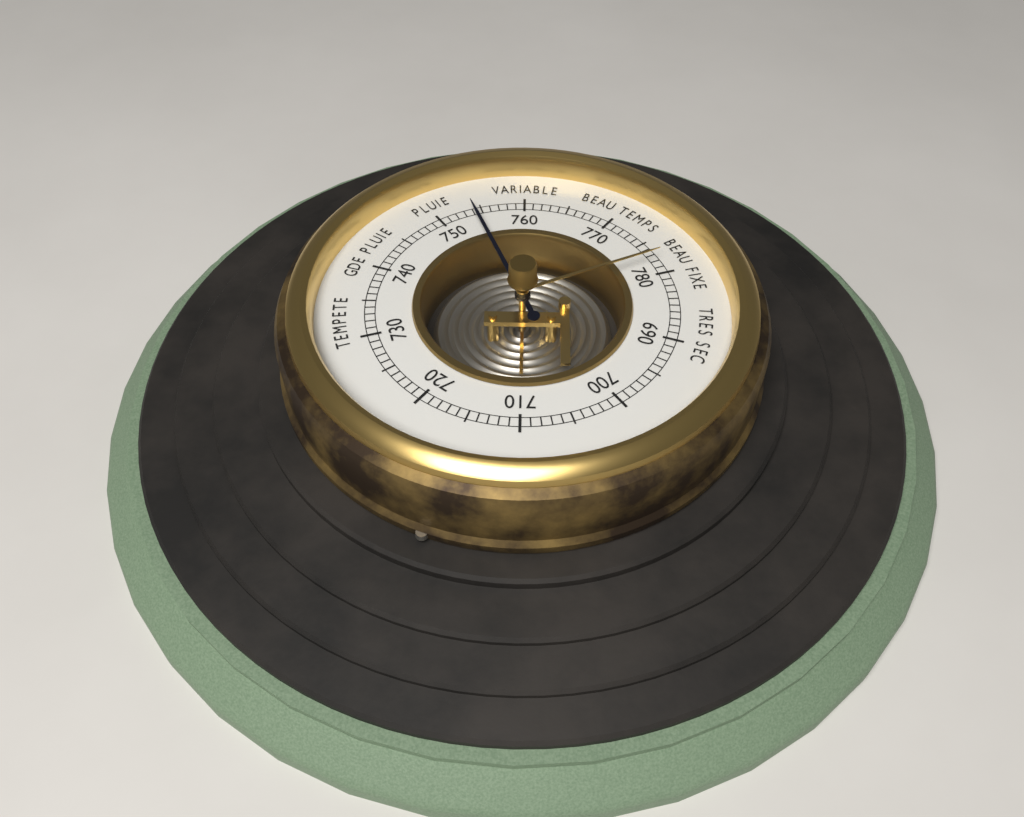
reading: 754 (no unit)
